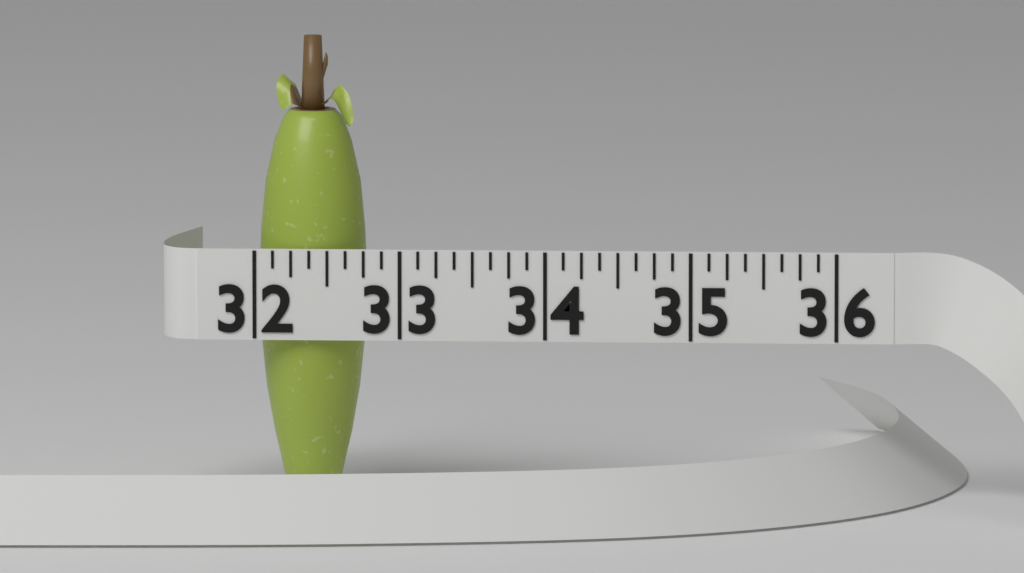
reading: 32.750 (no unit)
